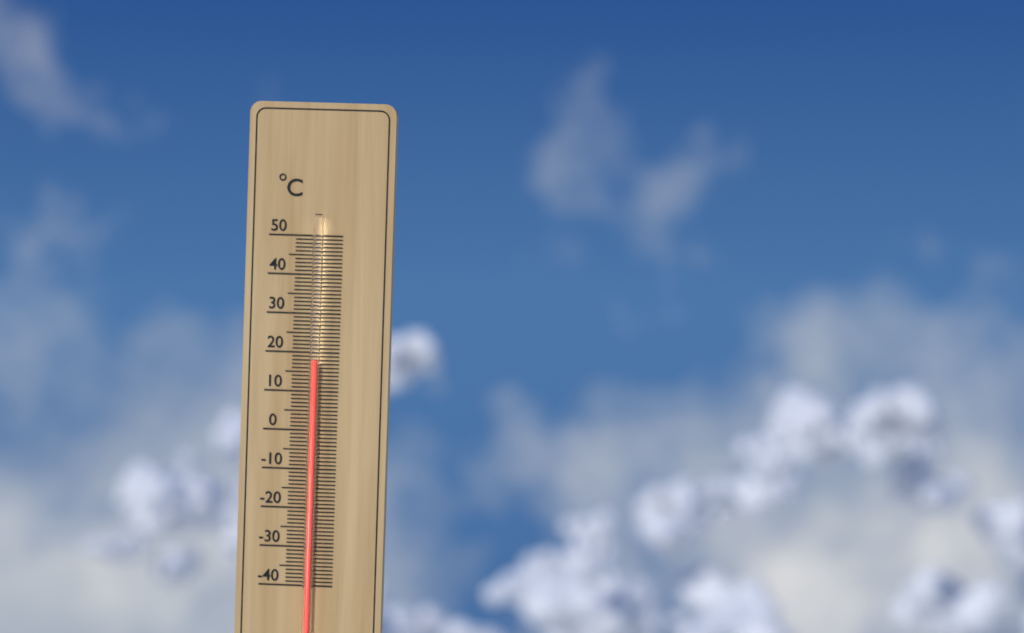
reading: 18 °C
